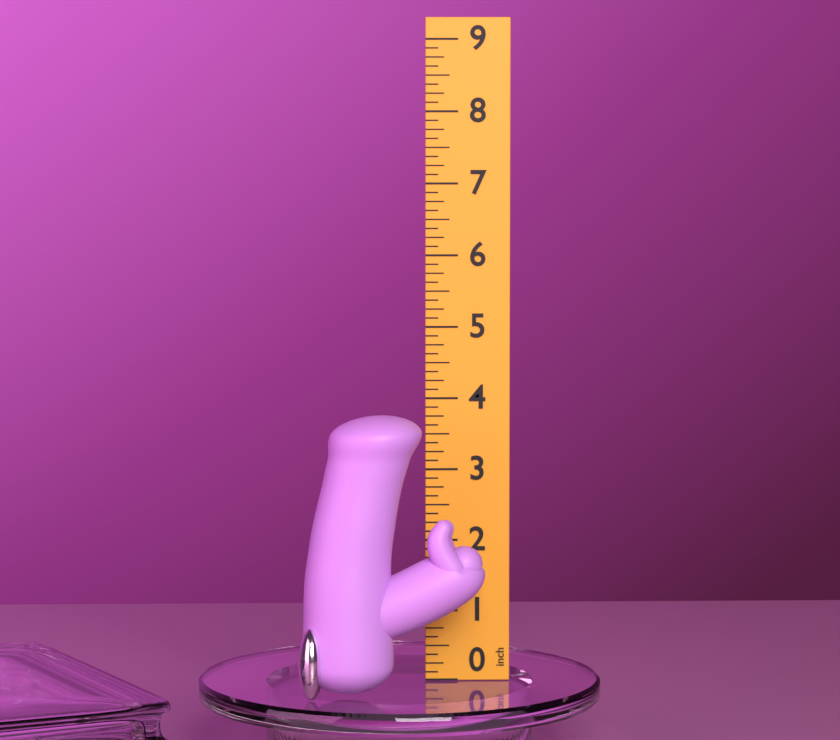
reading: 3.875 inch
